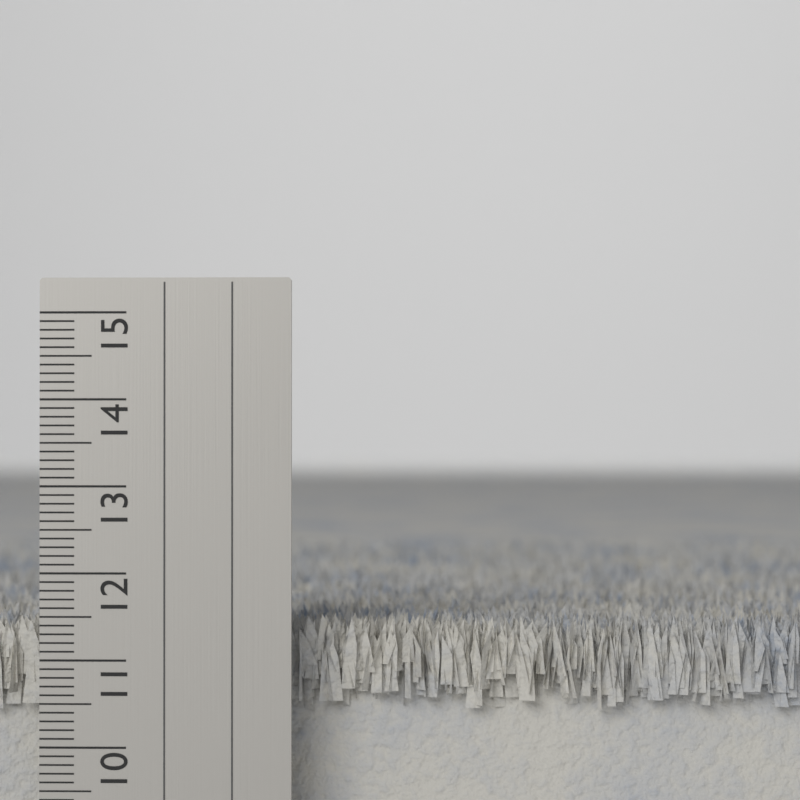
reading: 11.5 cm
